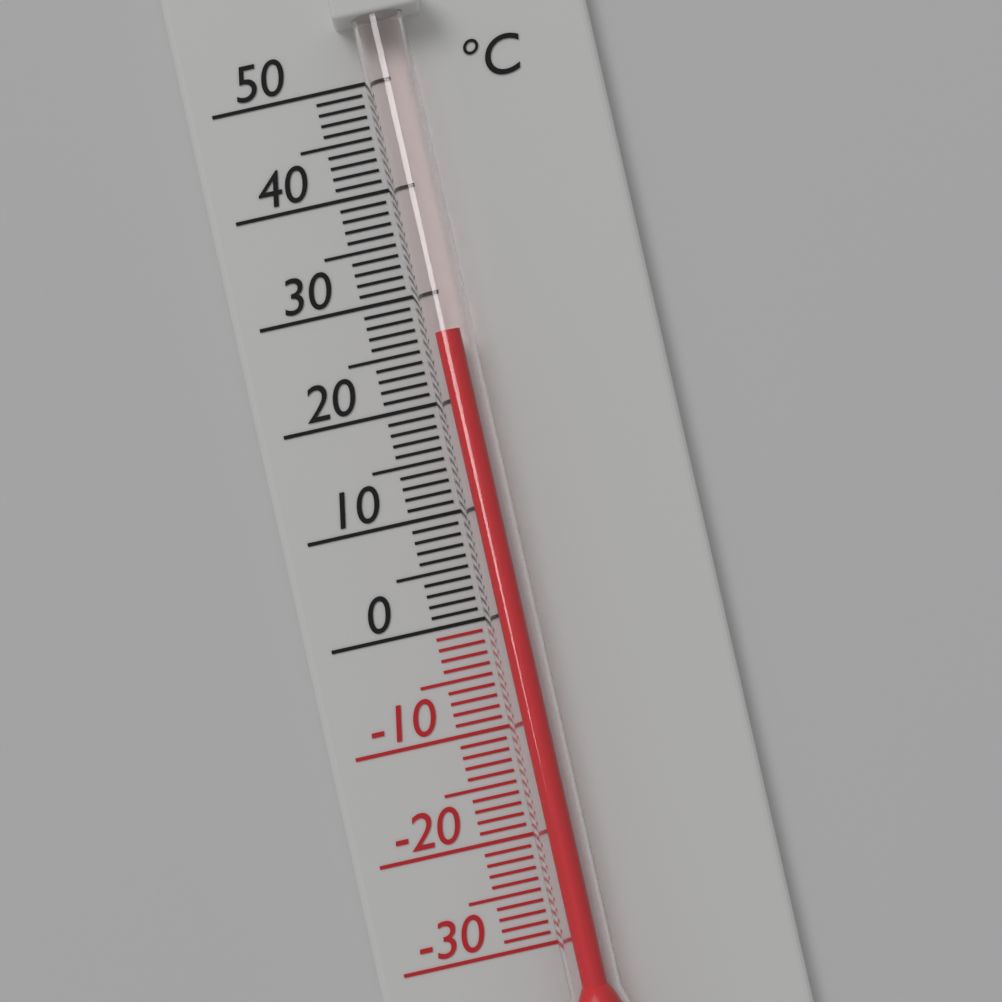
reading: 26 °C
